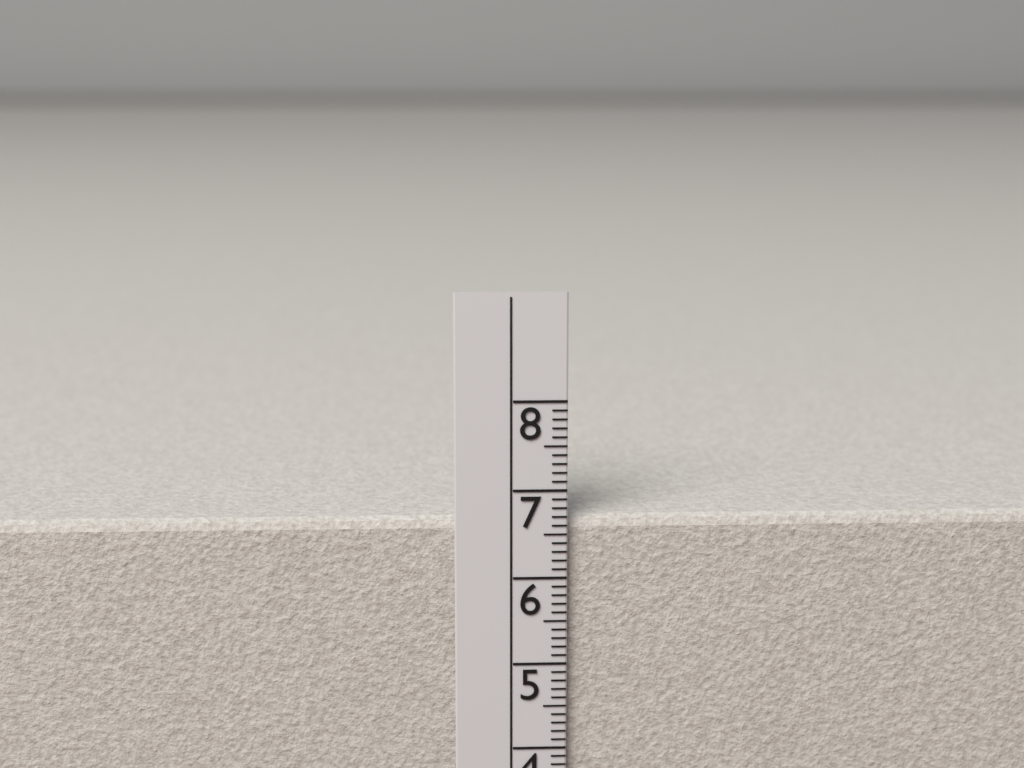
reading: 6.7 cm
